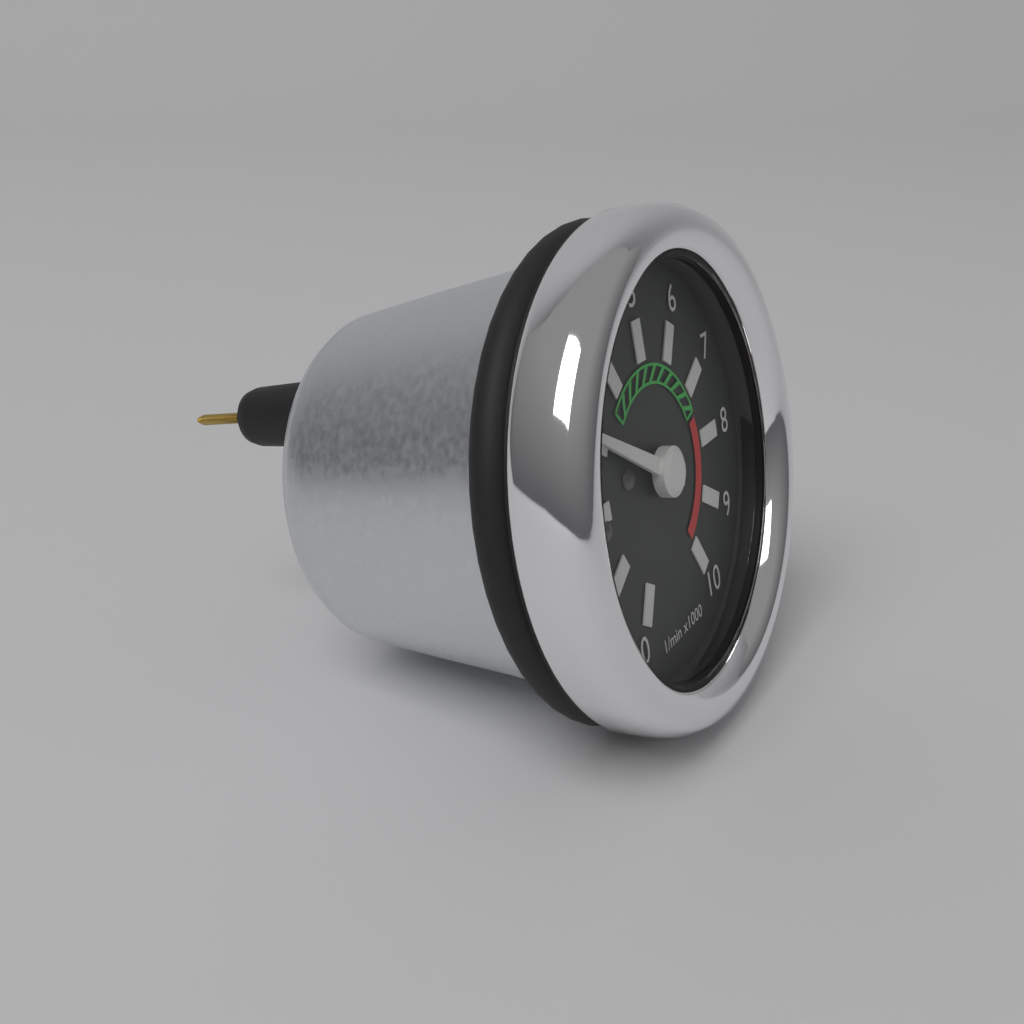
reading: 3000 1/min
